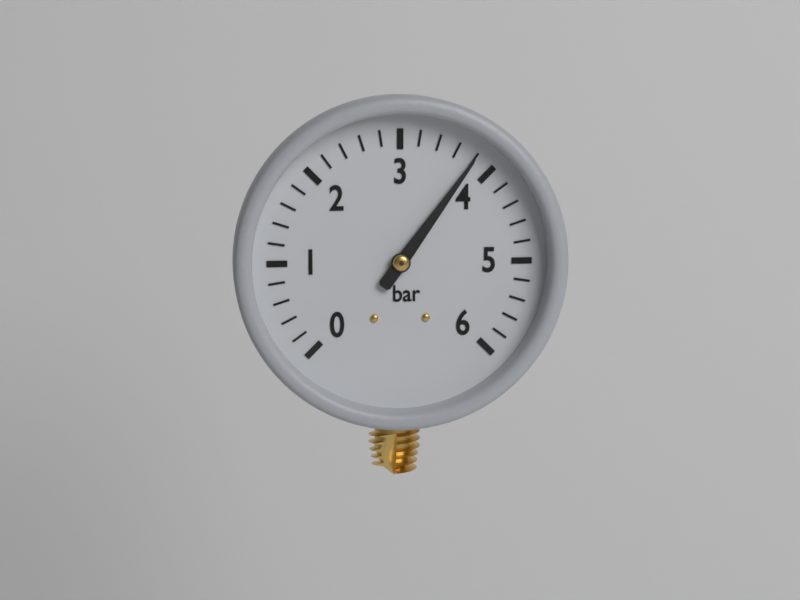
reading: 3.8 bar
